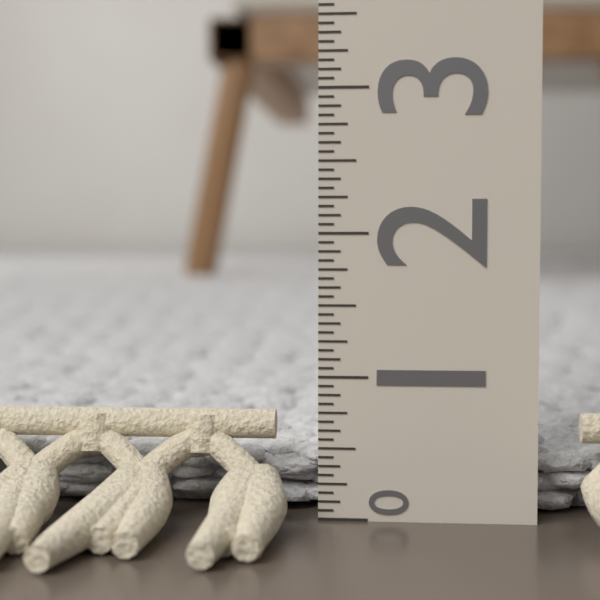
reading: 0.5000 (no unit)
